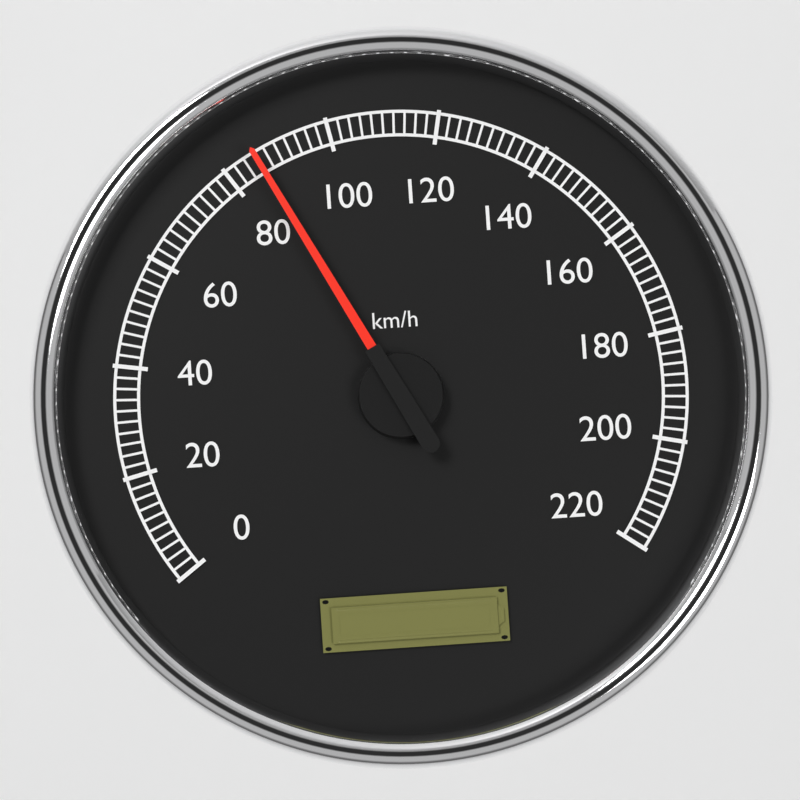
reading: 86 km/h
